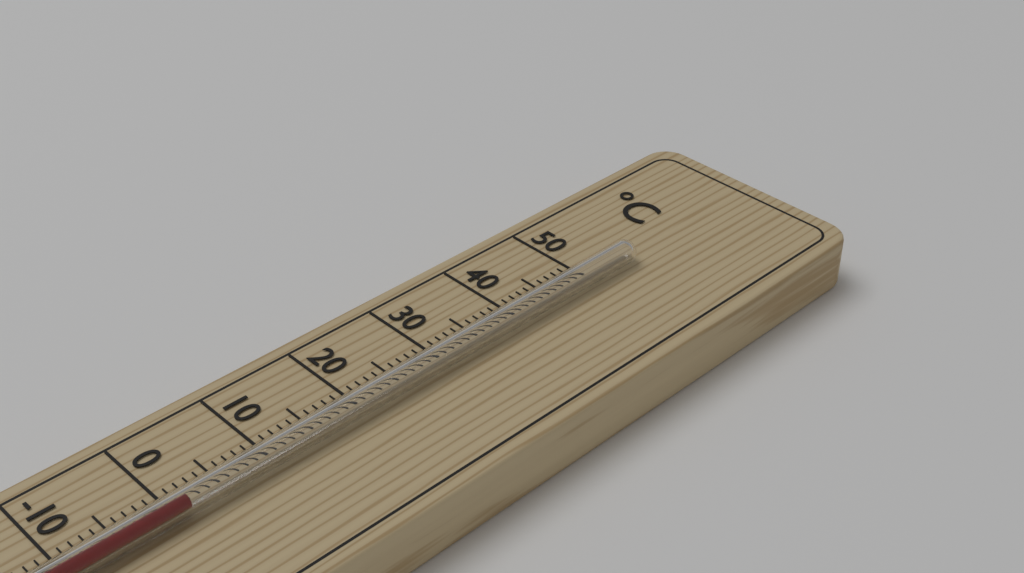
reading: 1 °C
